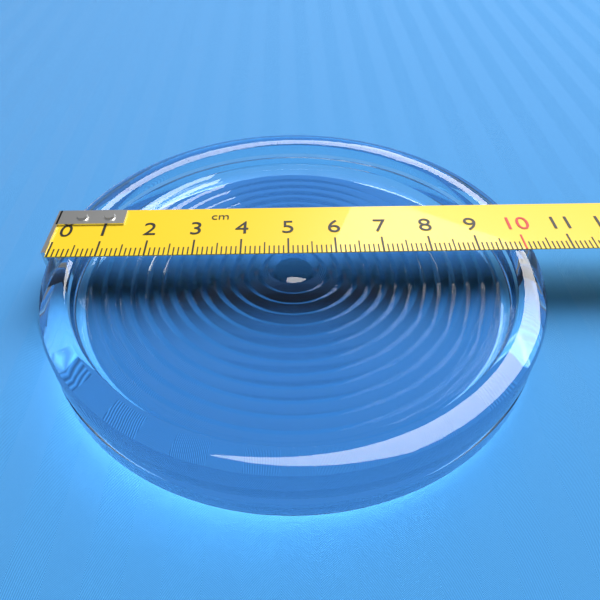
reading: 10.2 cm
